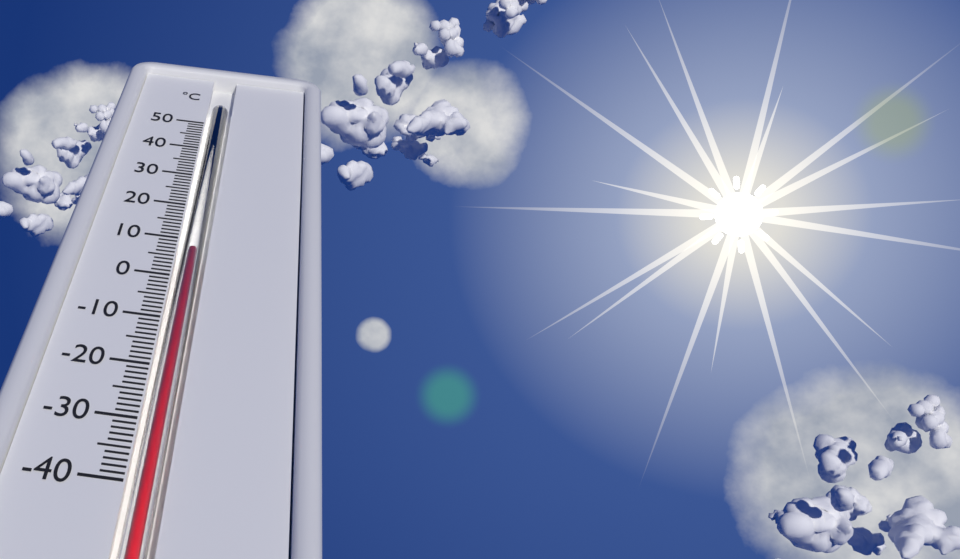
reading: 7 °C
